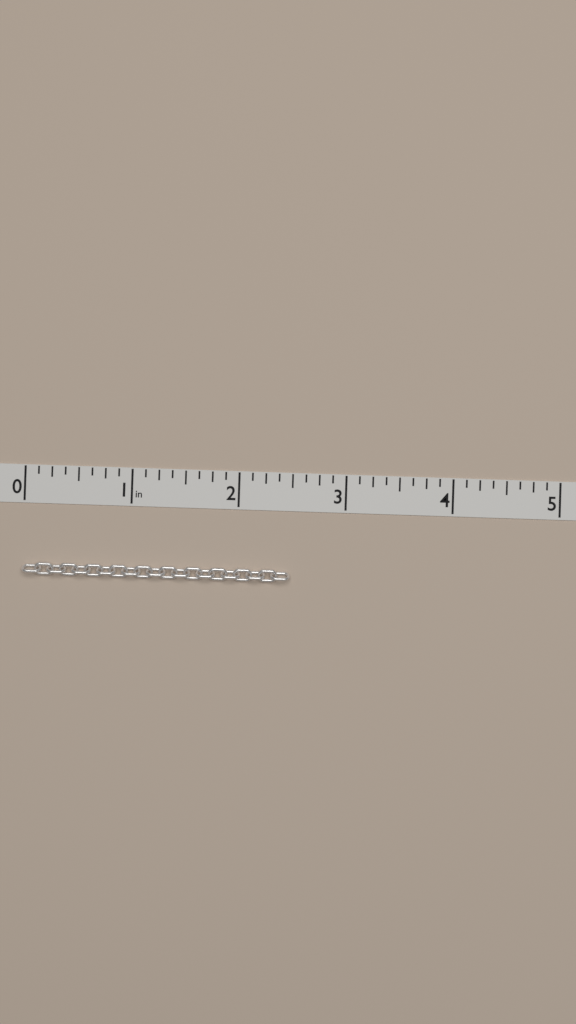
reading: 2.500 in
